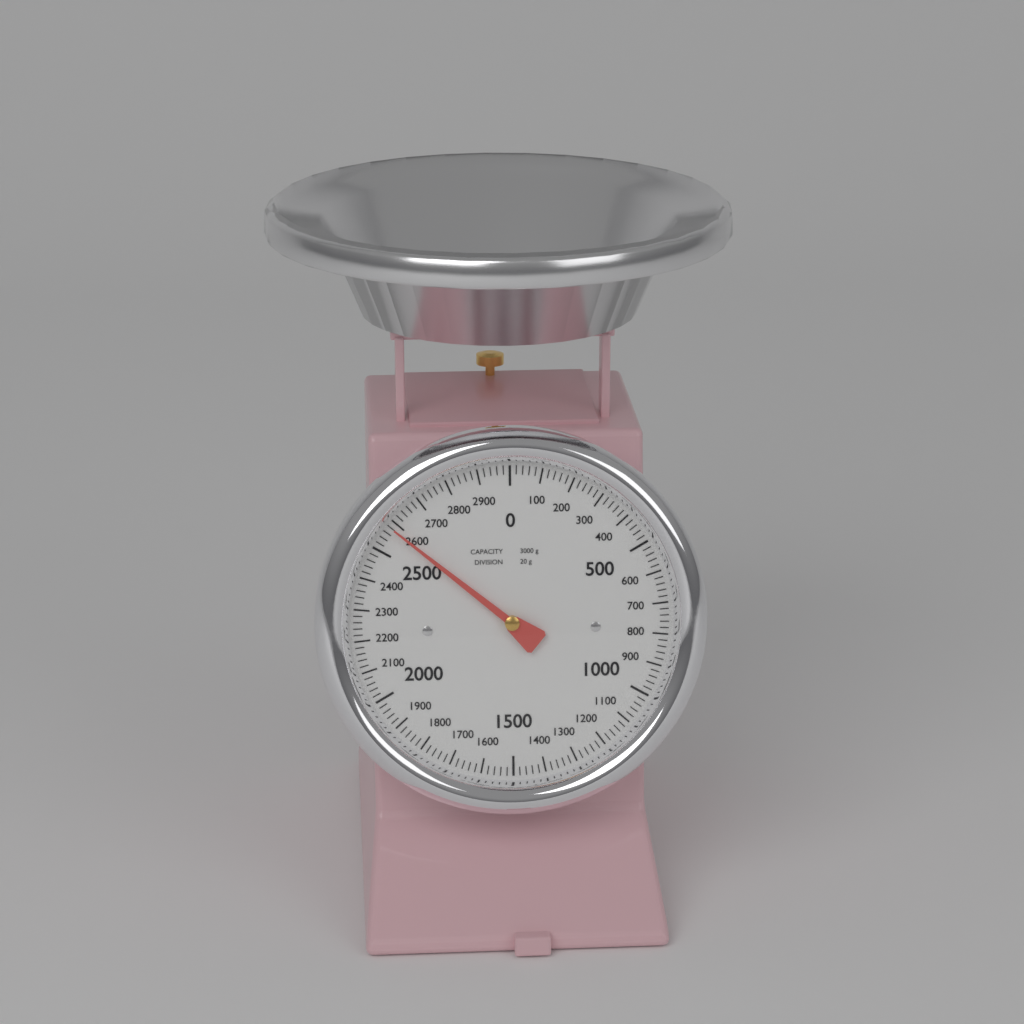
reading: 2580 g
